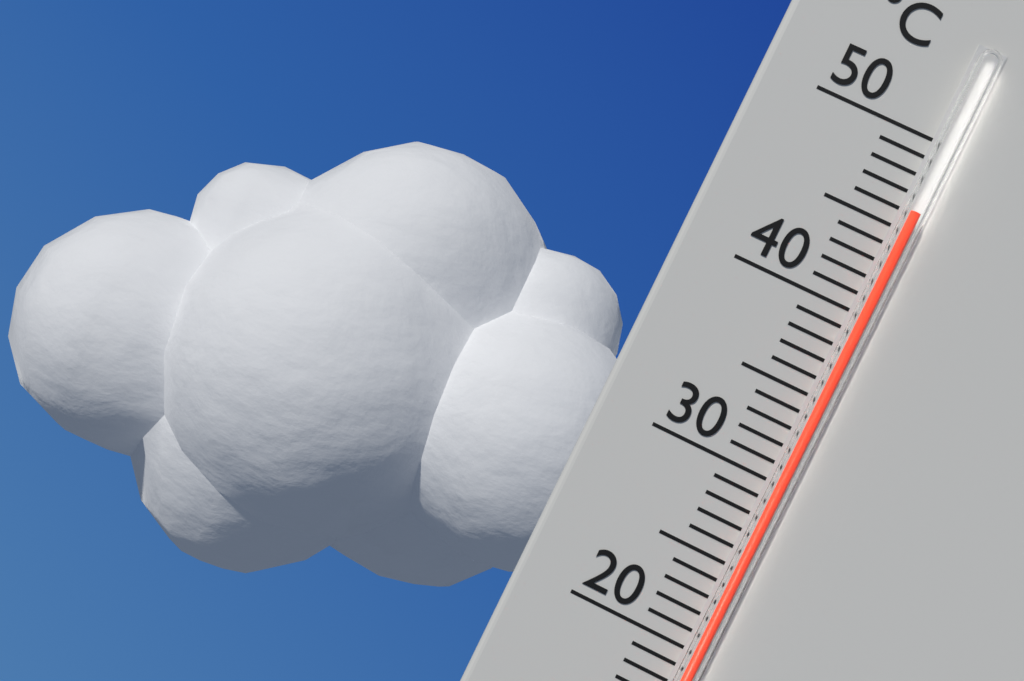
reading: 46 °C
